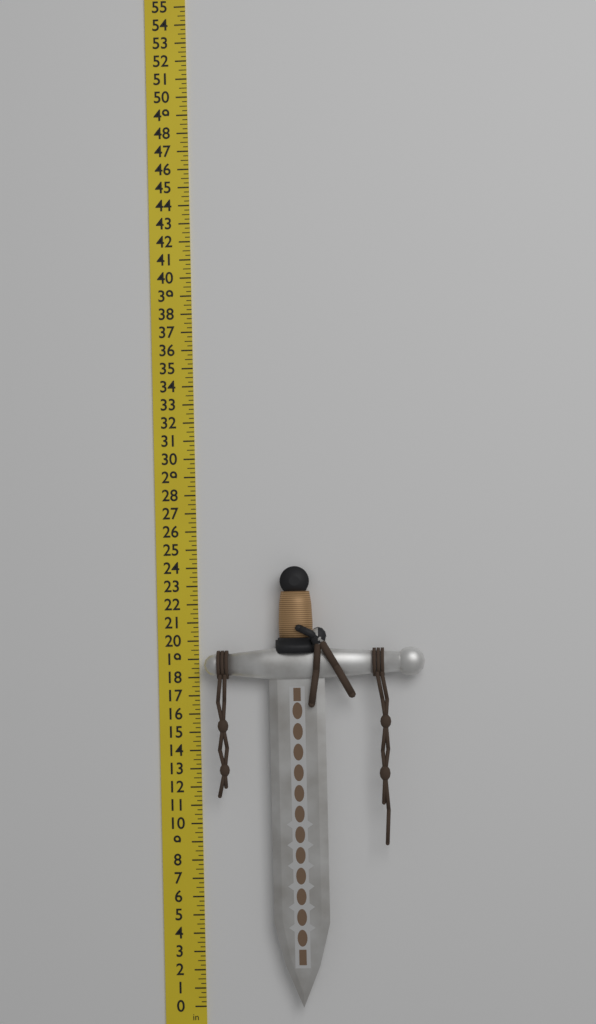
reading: 24.00 in
